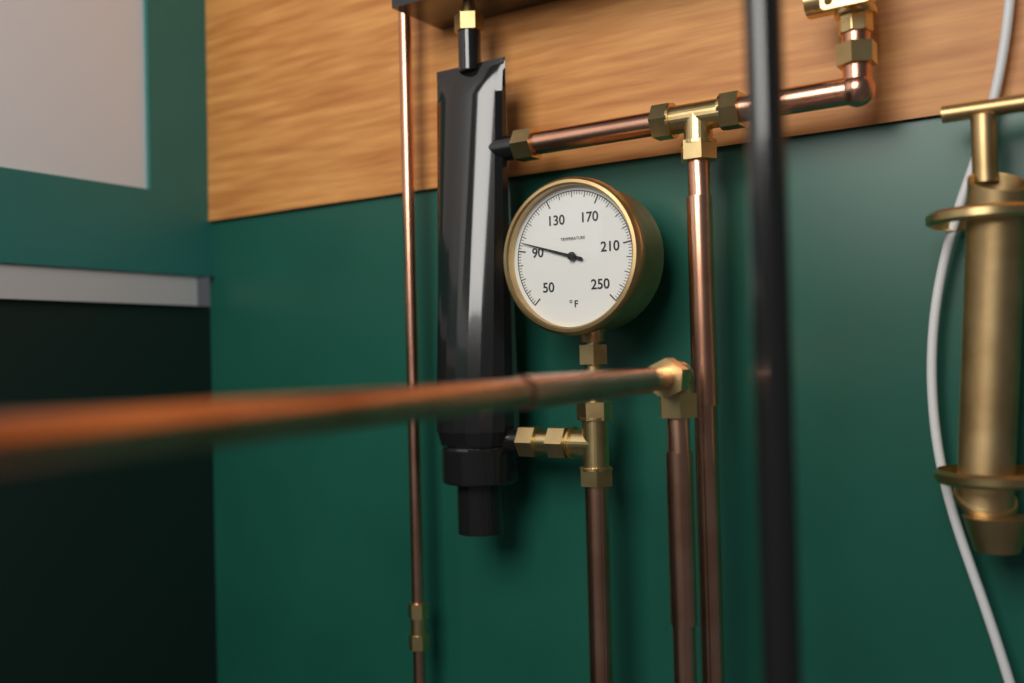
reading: 96 °F
